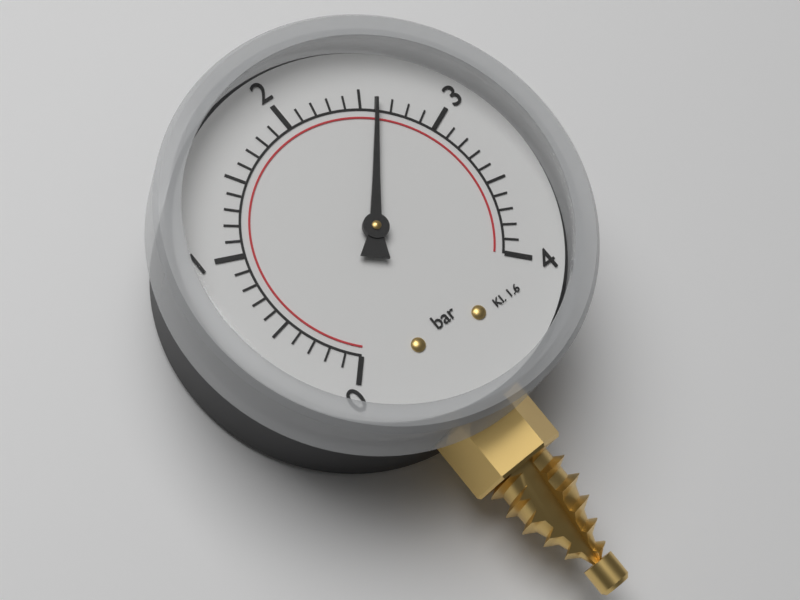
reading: 2.6 bar
